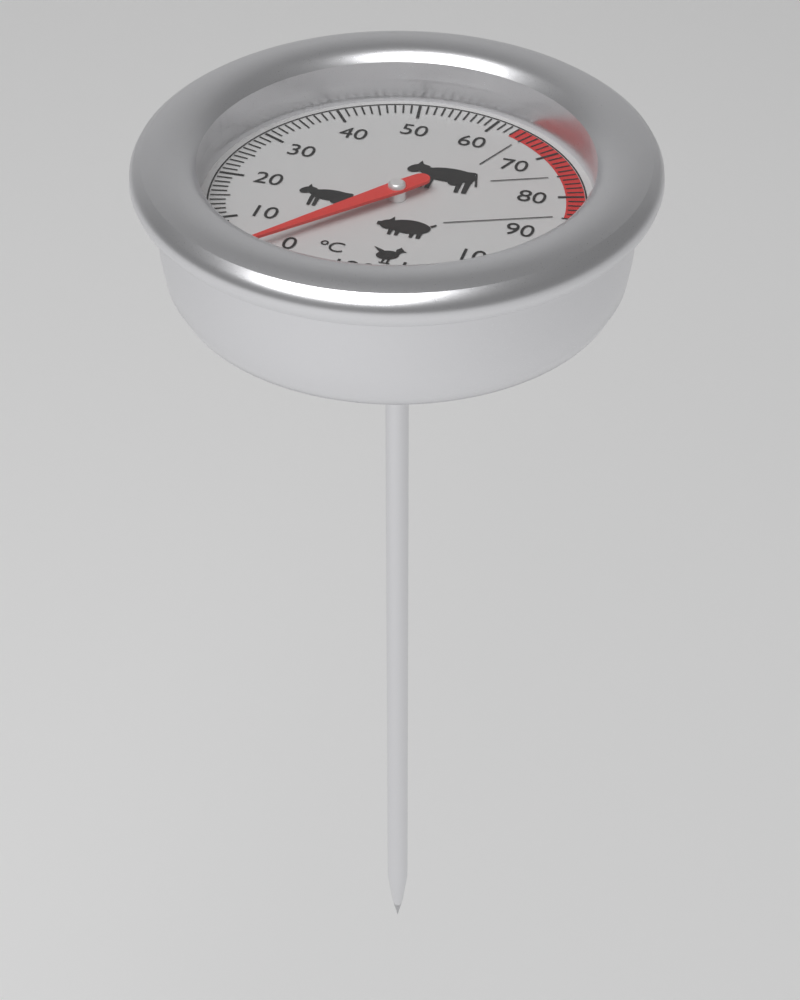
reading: 2 °C
